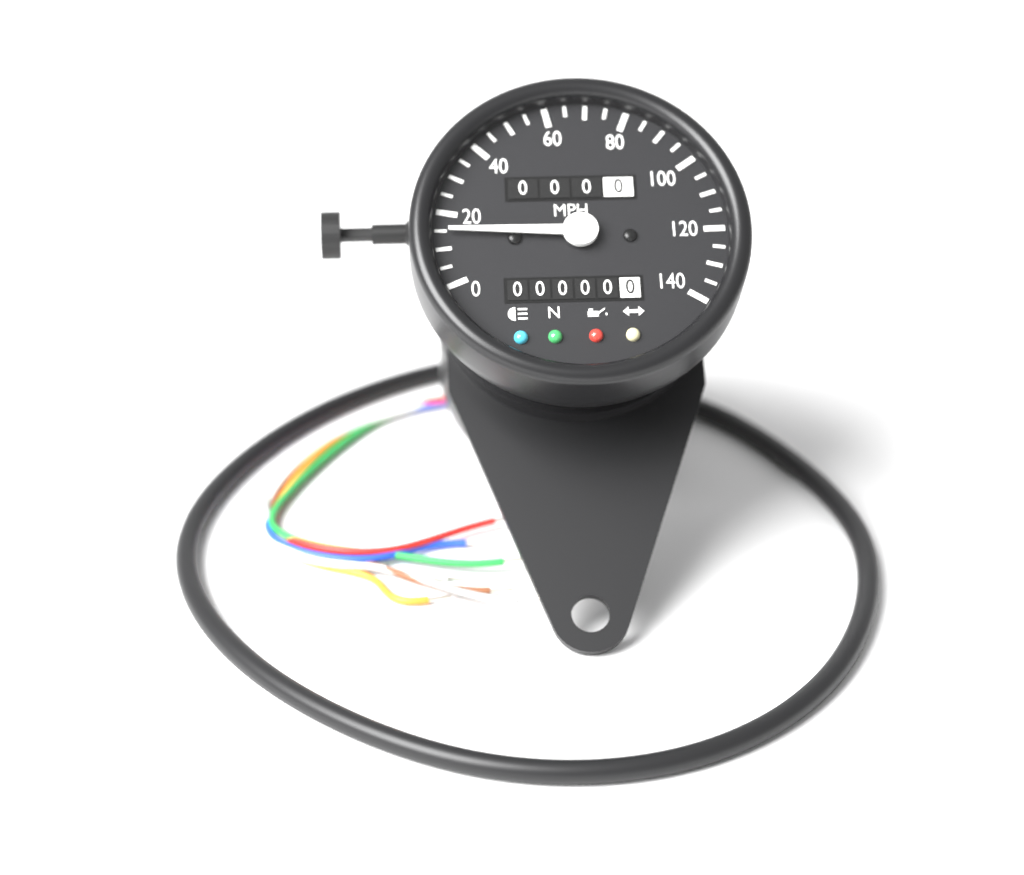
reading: 15 mph
